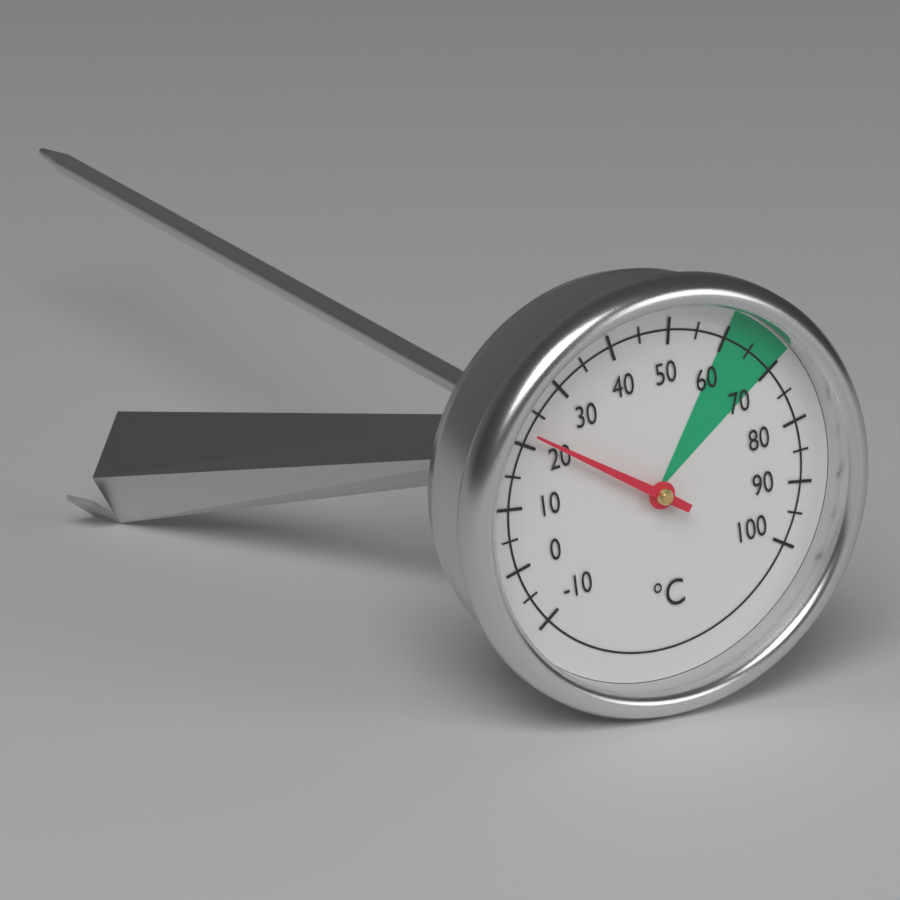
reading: 22 °C
